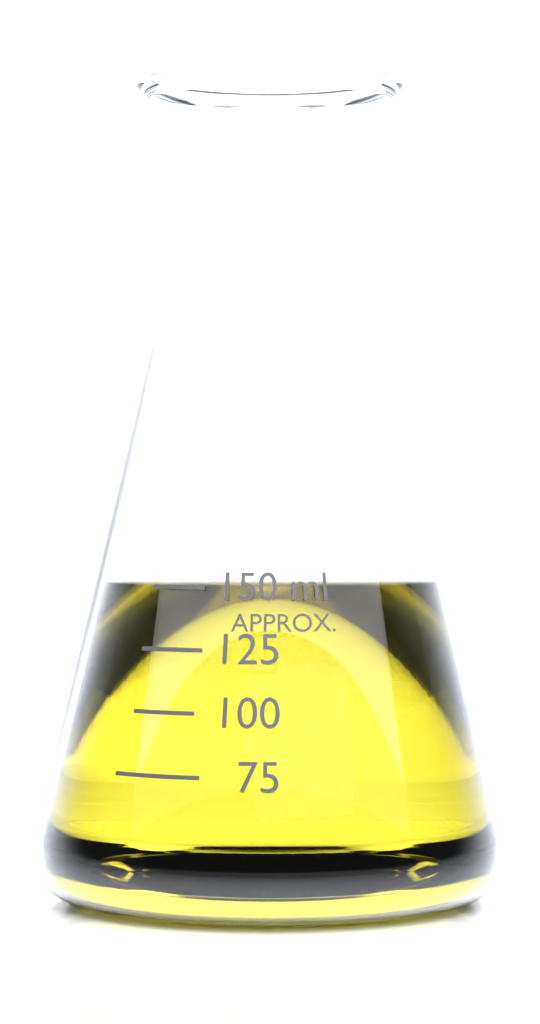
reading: 150 ml
